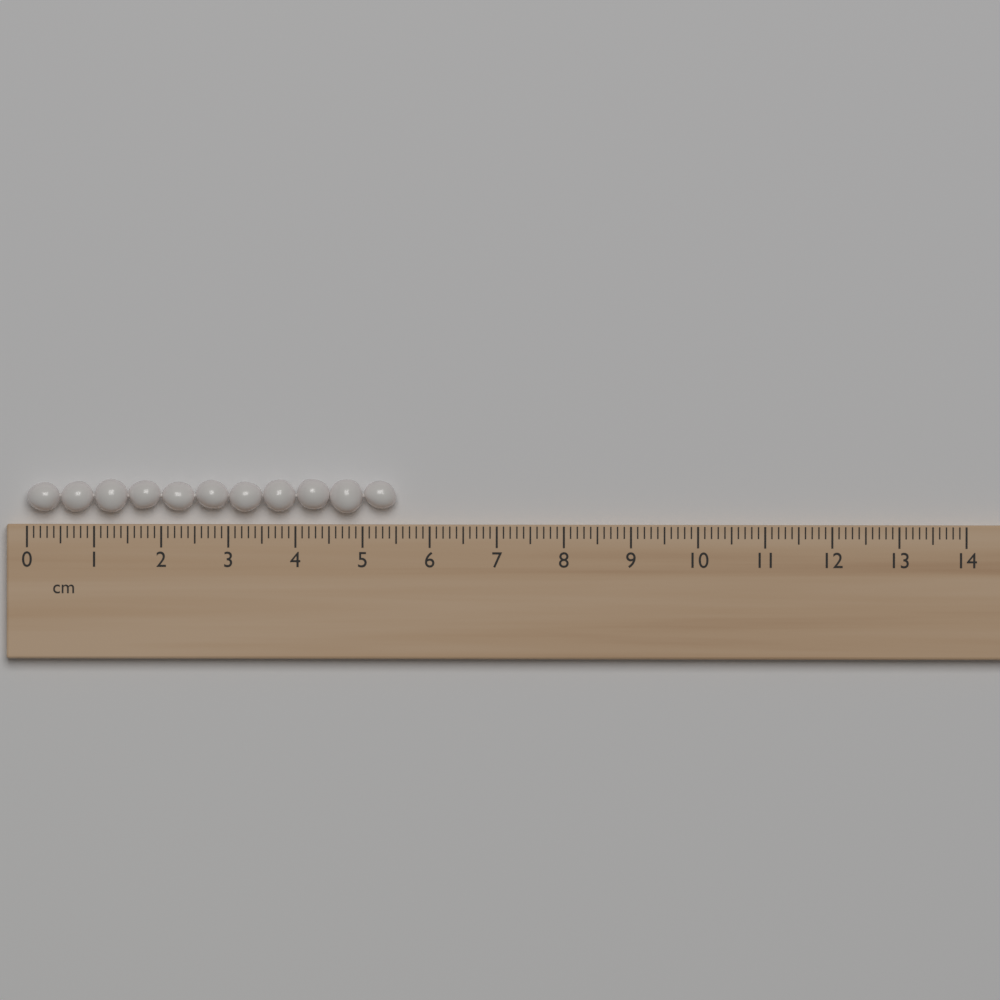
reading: 5.5 cm
